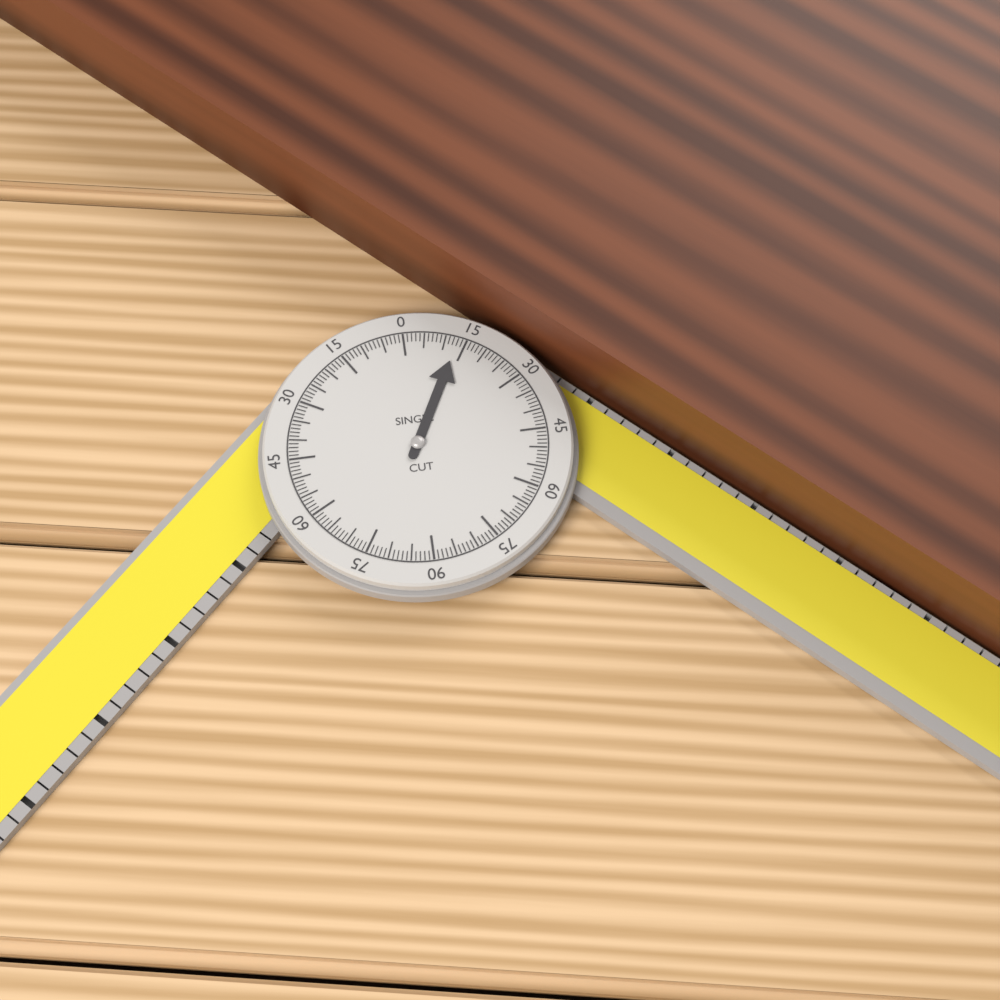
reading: 13 °
